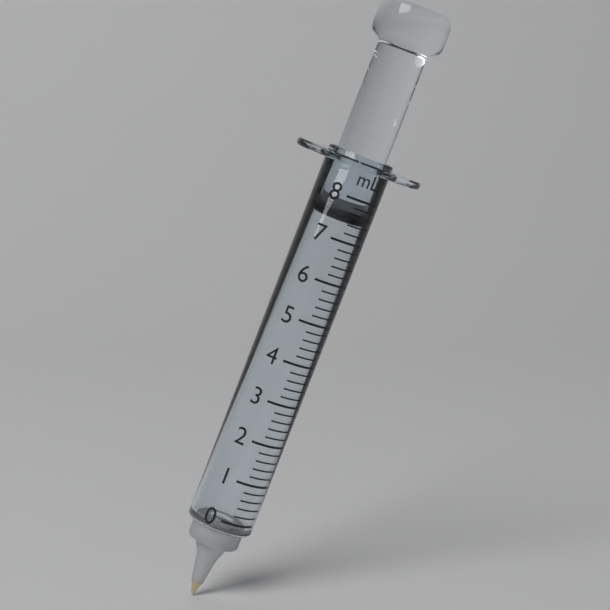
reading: 7.4 ml
